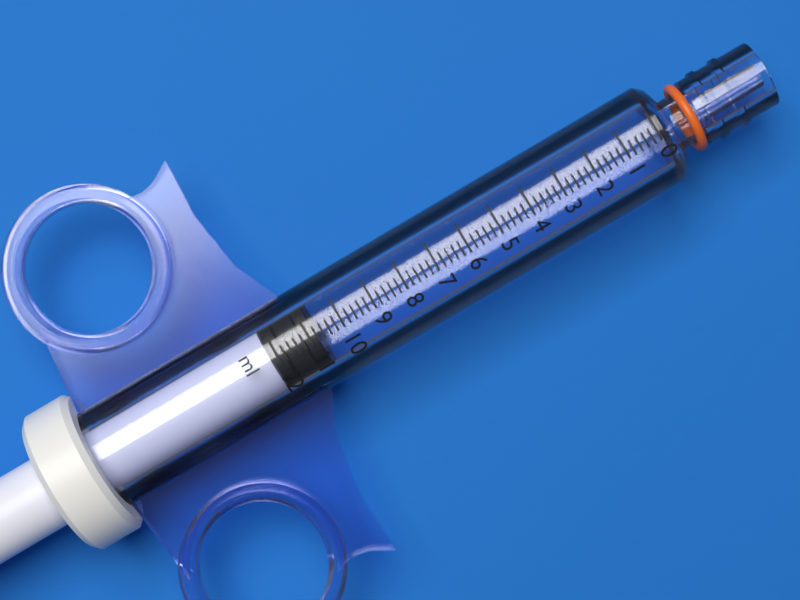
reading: 10.8 ml
